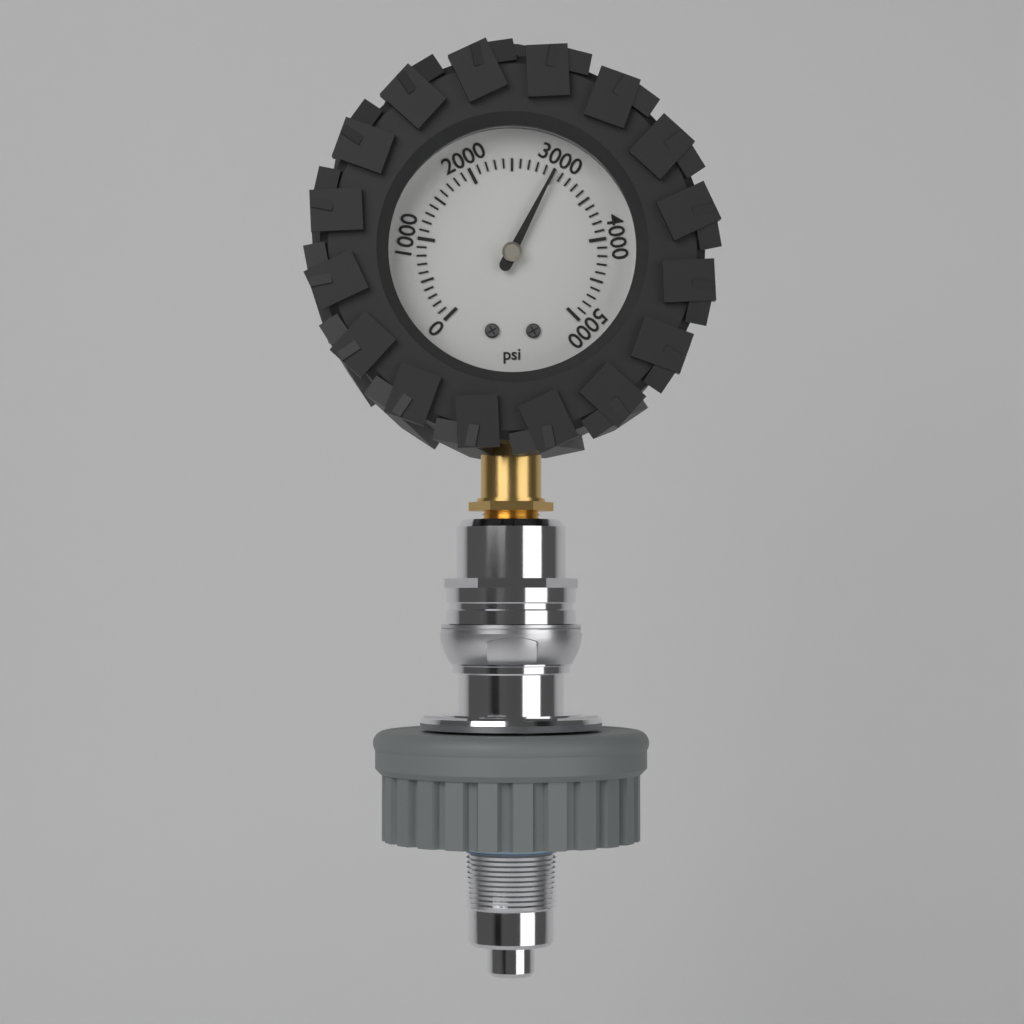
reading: 3000 psi
